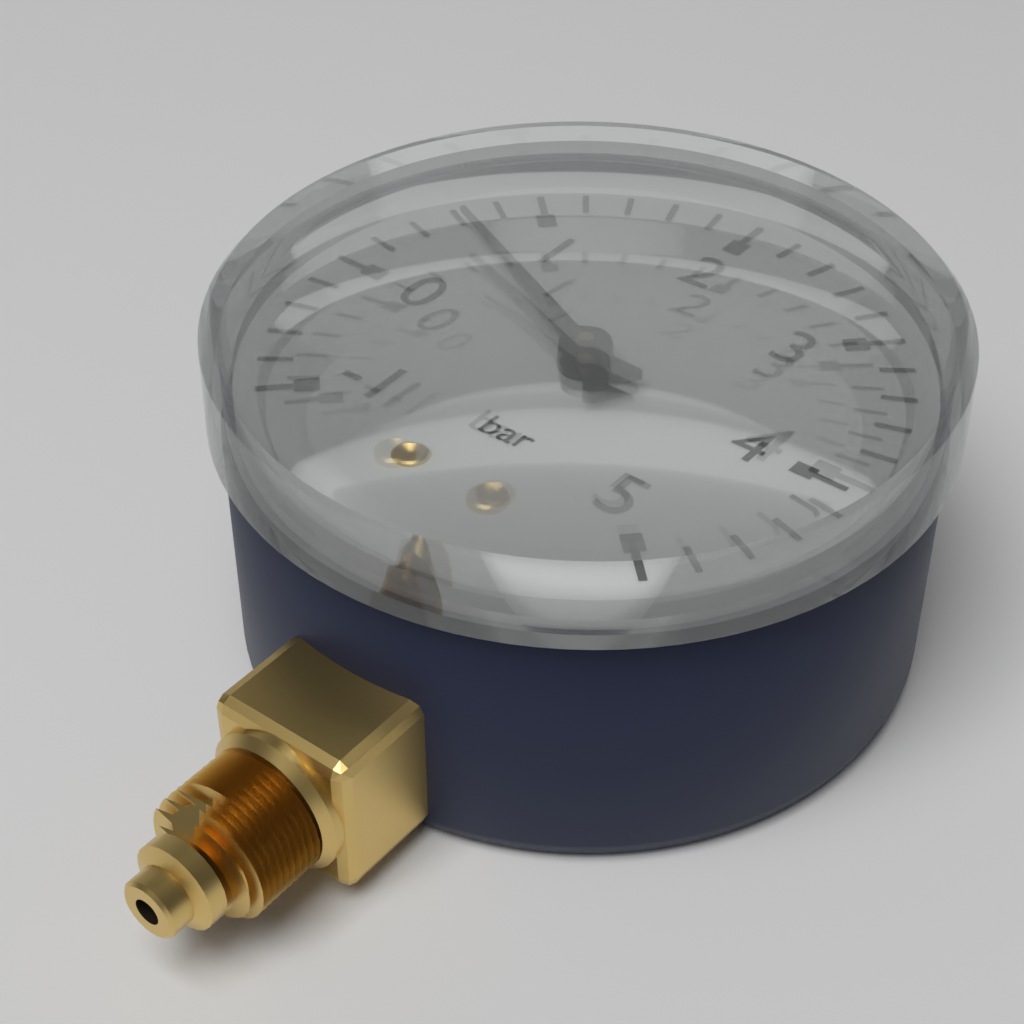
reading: 0.6 bar
